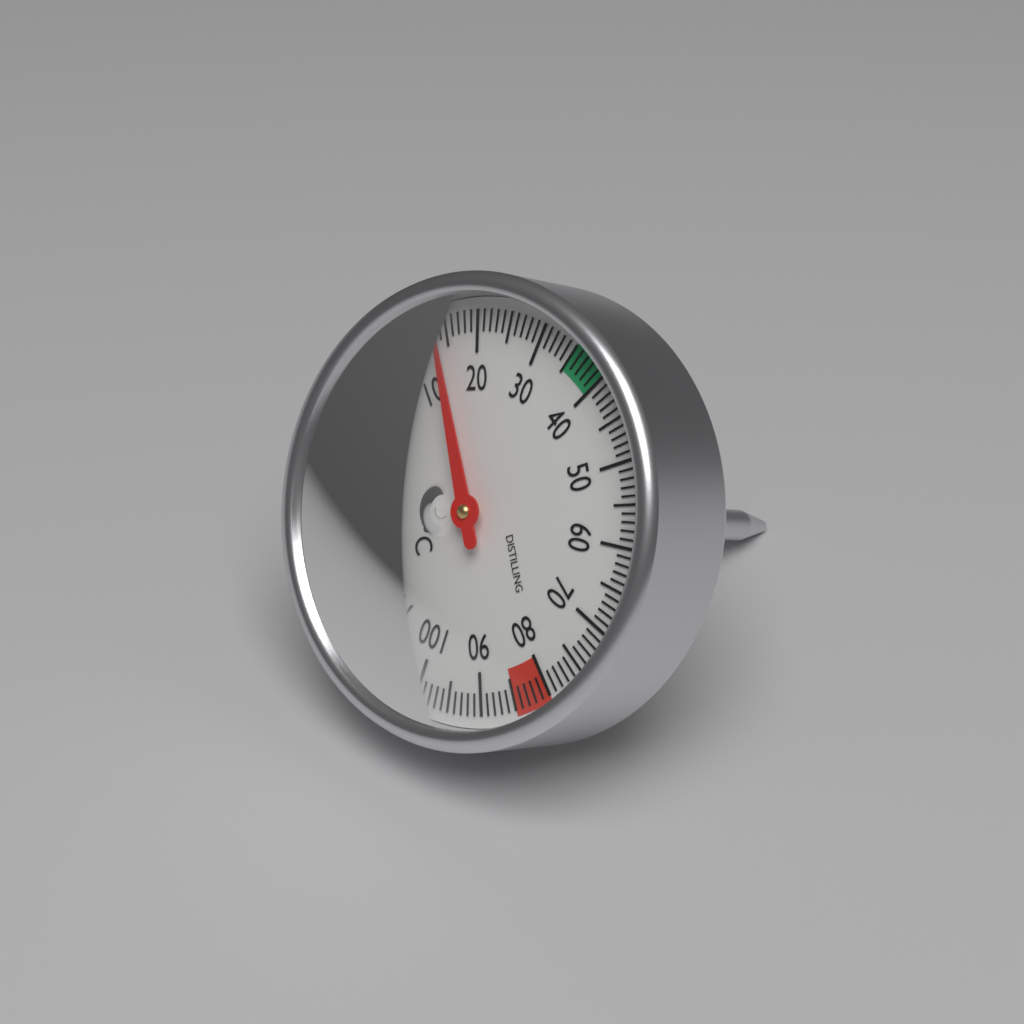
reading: 14 °C
